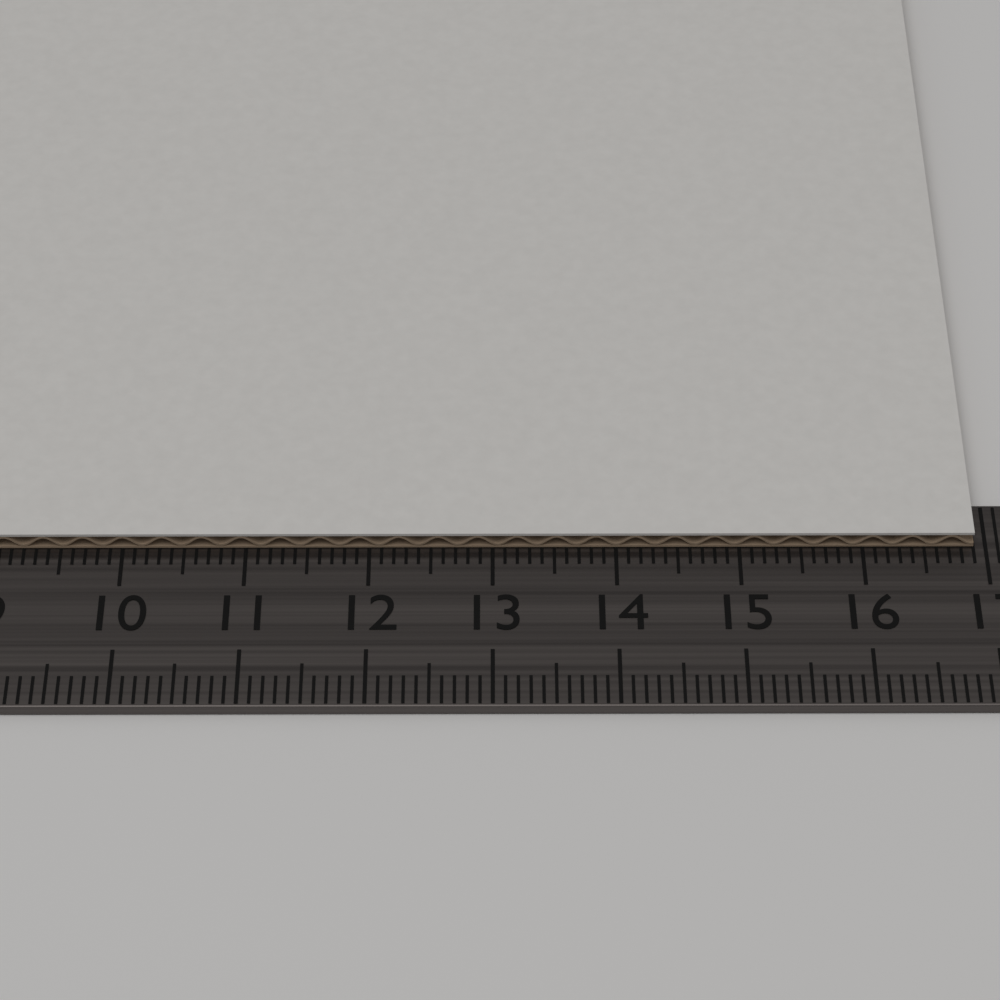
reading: 16.9 cm
